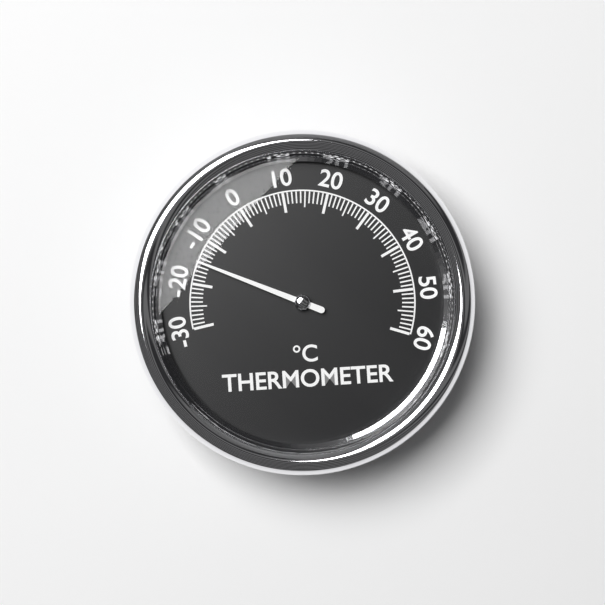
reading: -15 °C
